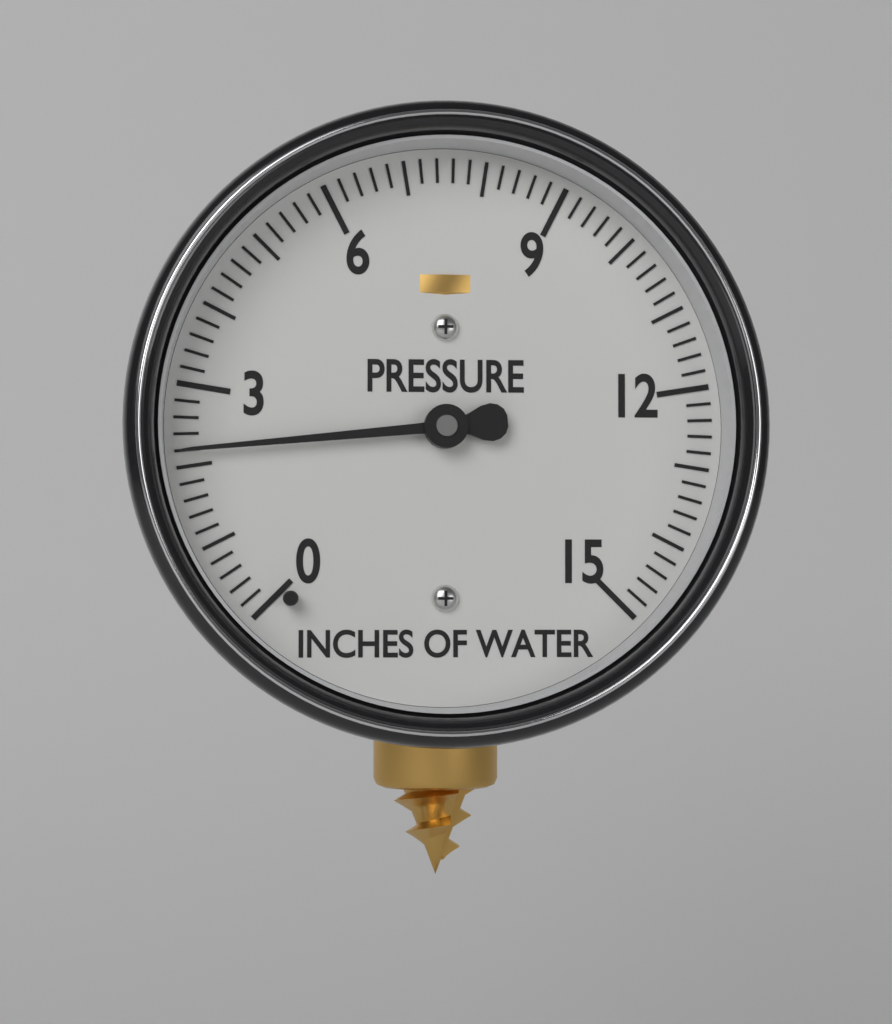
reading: 2.2 inches of water
